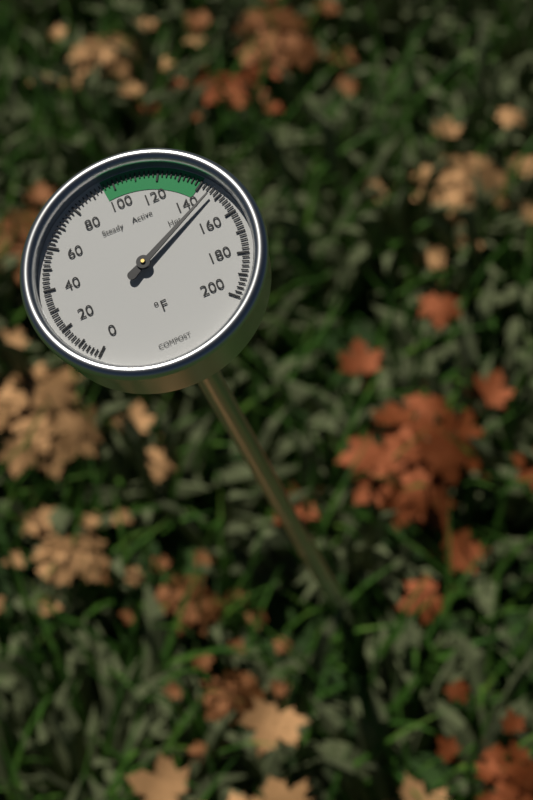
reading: 146 °F
